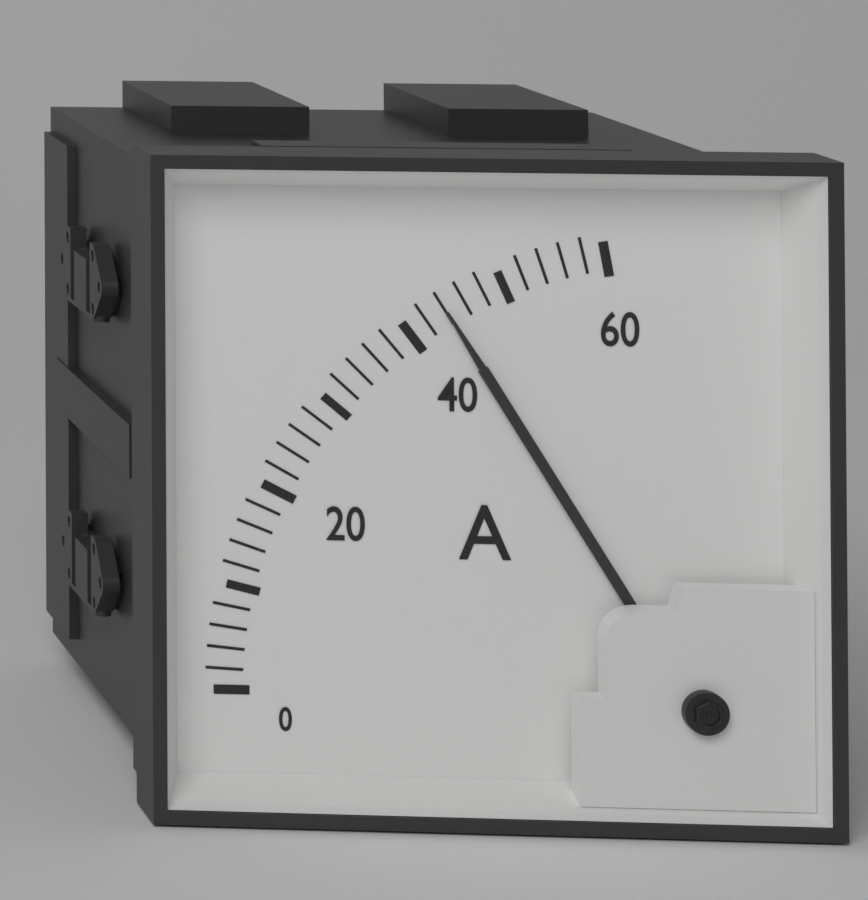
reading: 44 A
